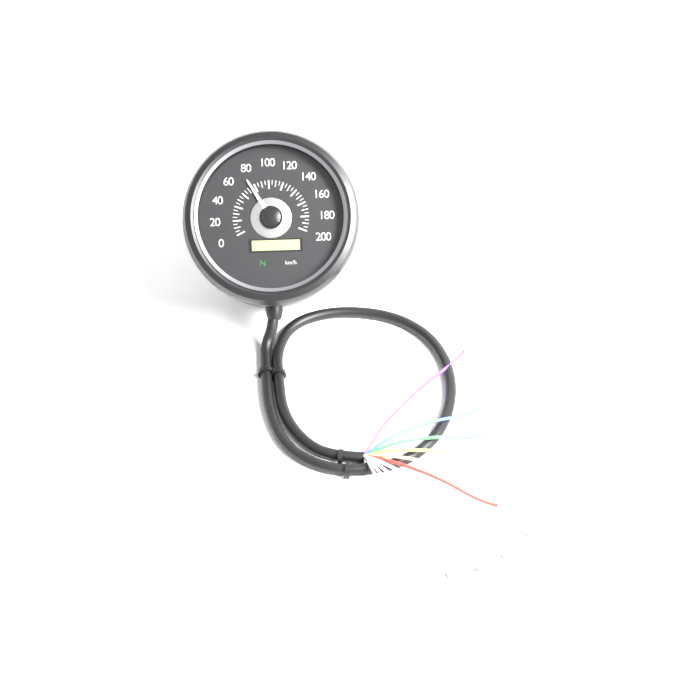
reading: 75 km/h
